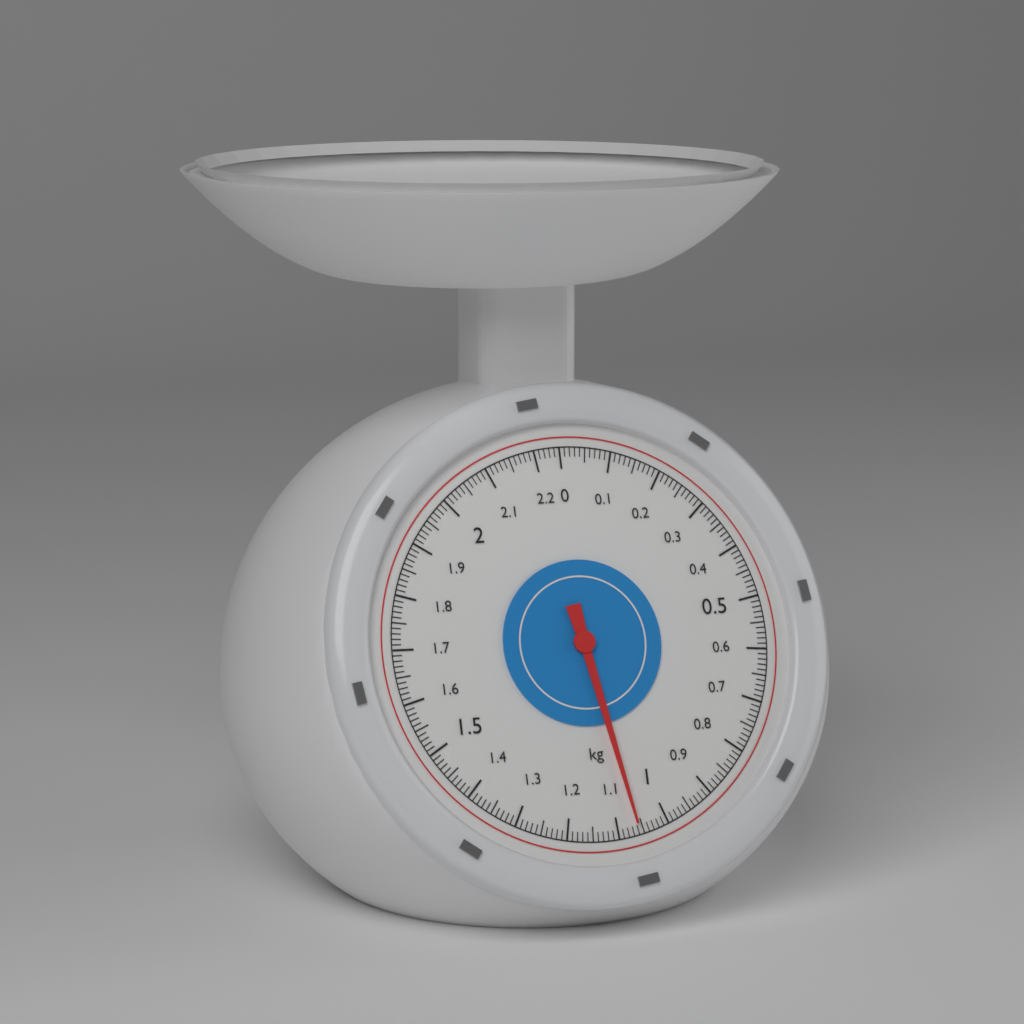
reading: 1.06 kg
